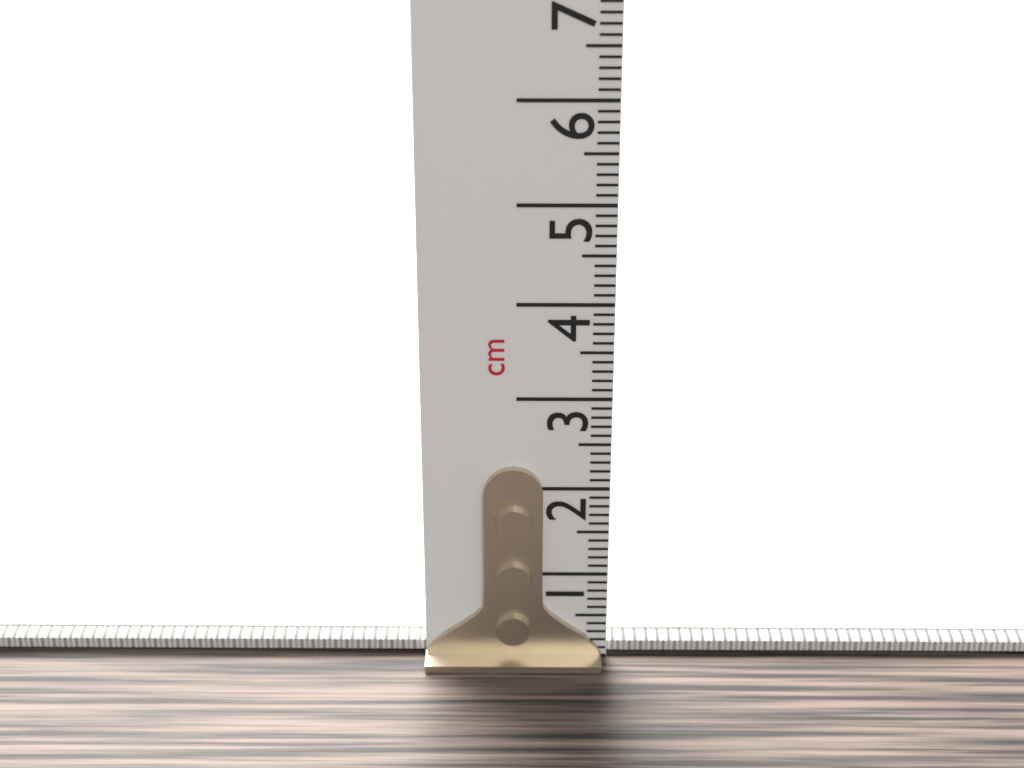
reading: 0.2 cm
